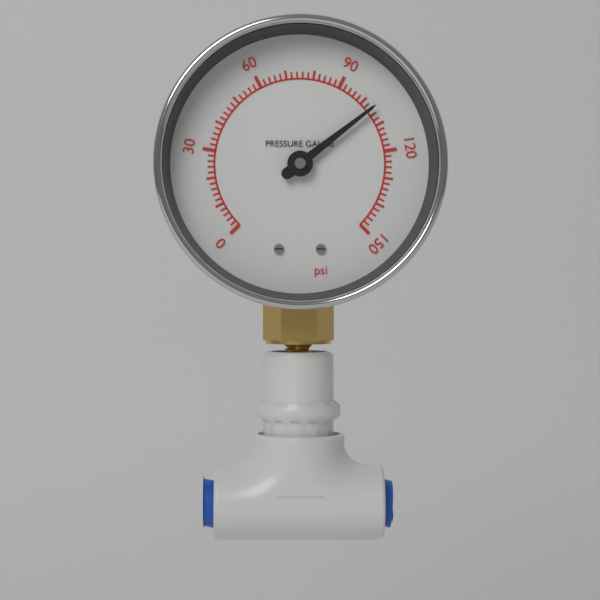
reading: 104 psi
